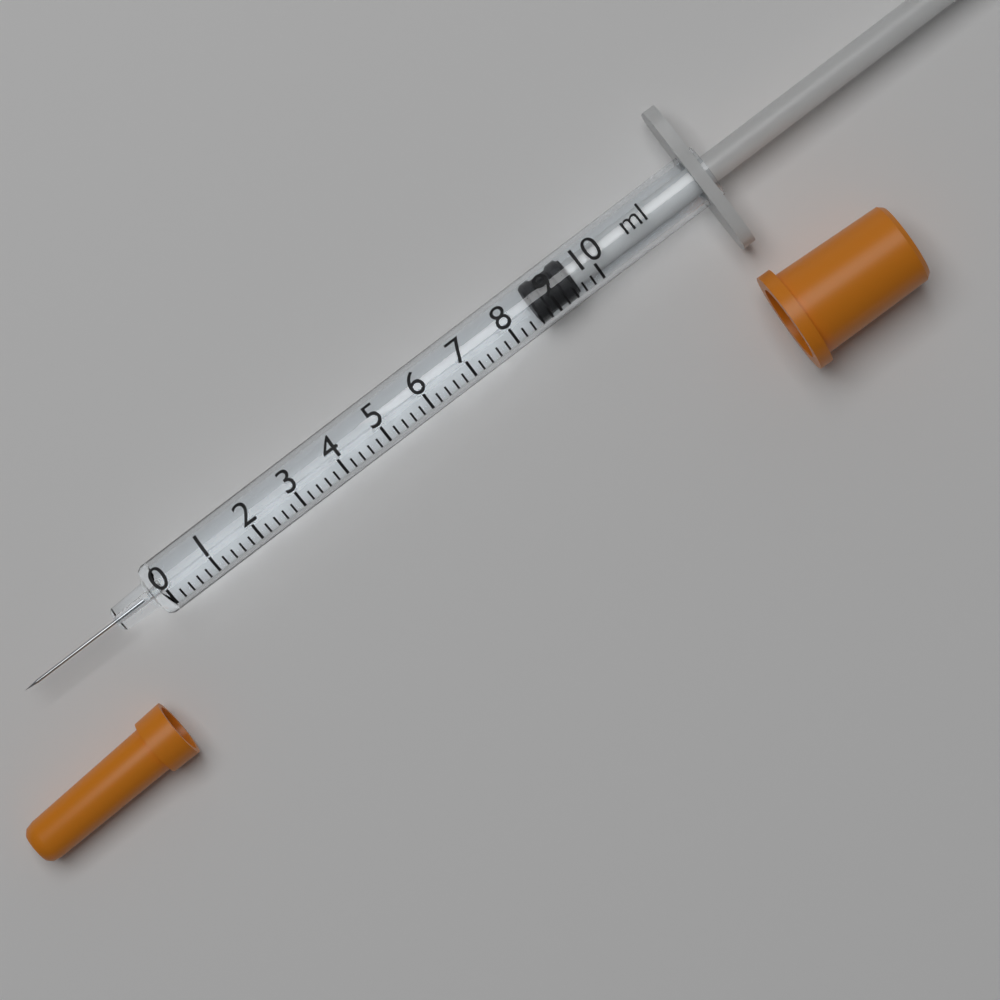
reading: 8.6 ml
